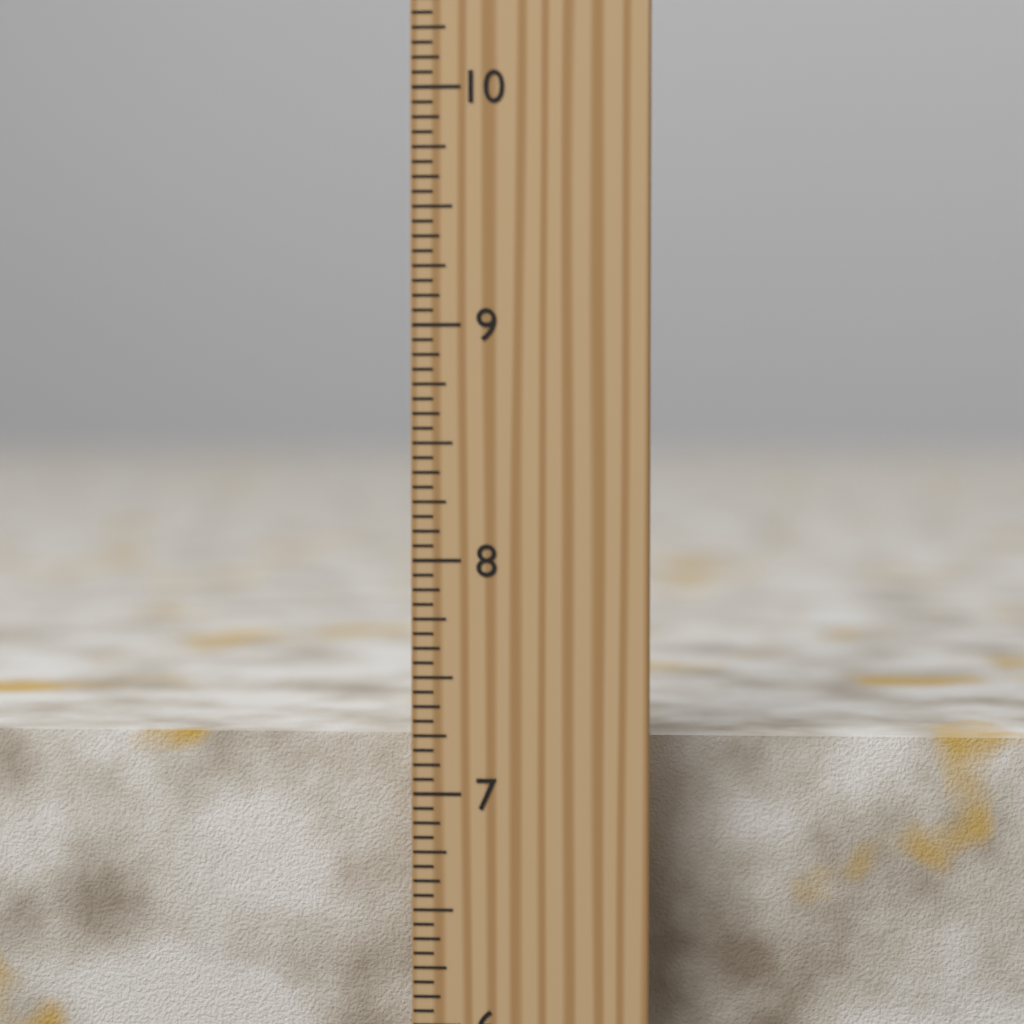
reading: 7.1875 inch
